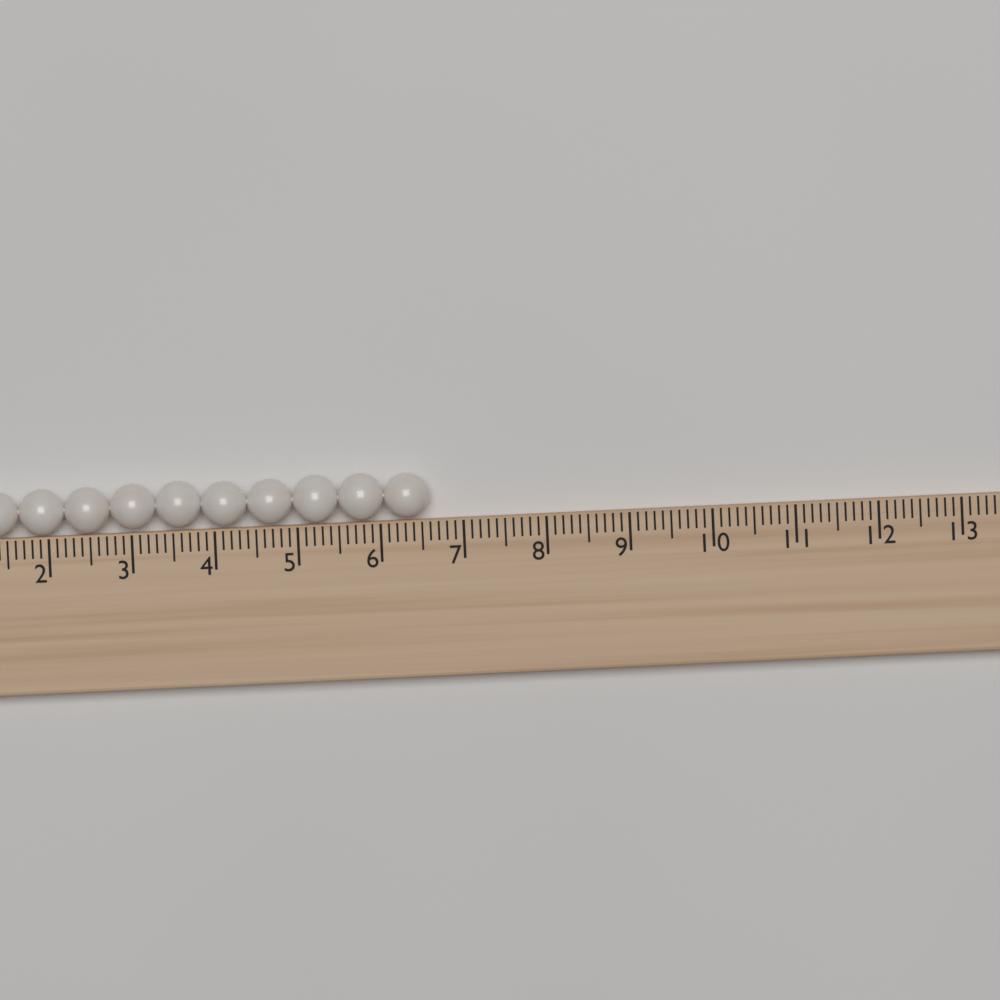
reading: 6.6 (no unit)
